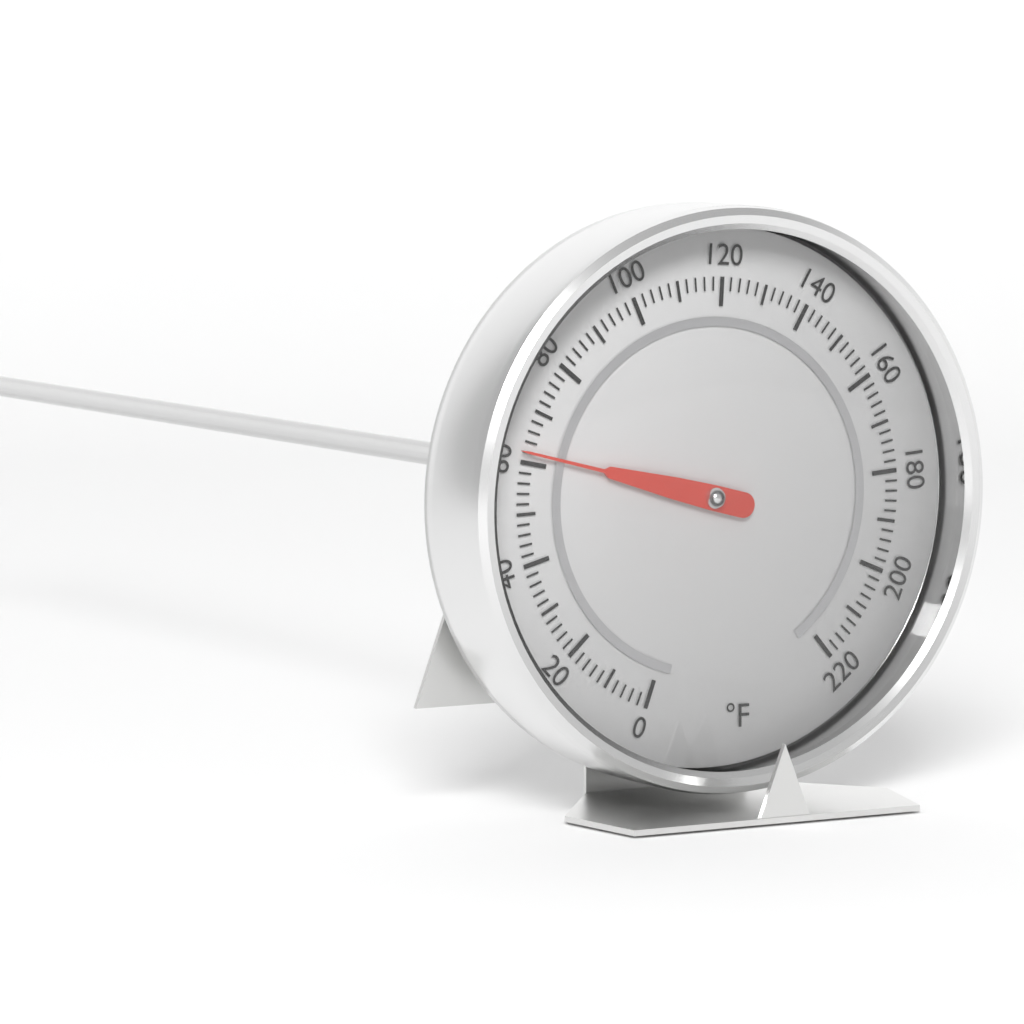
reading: 62 °F
